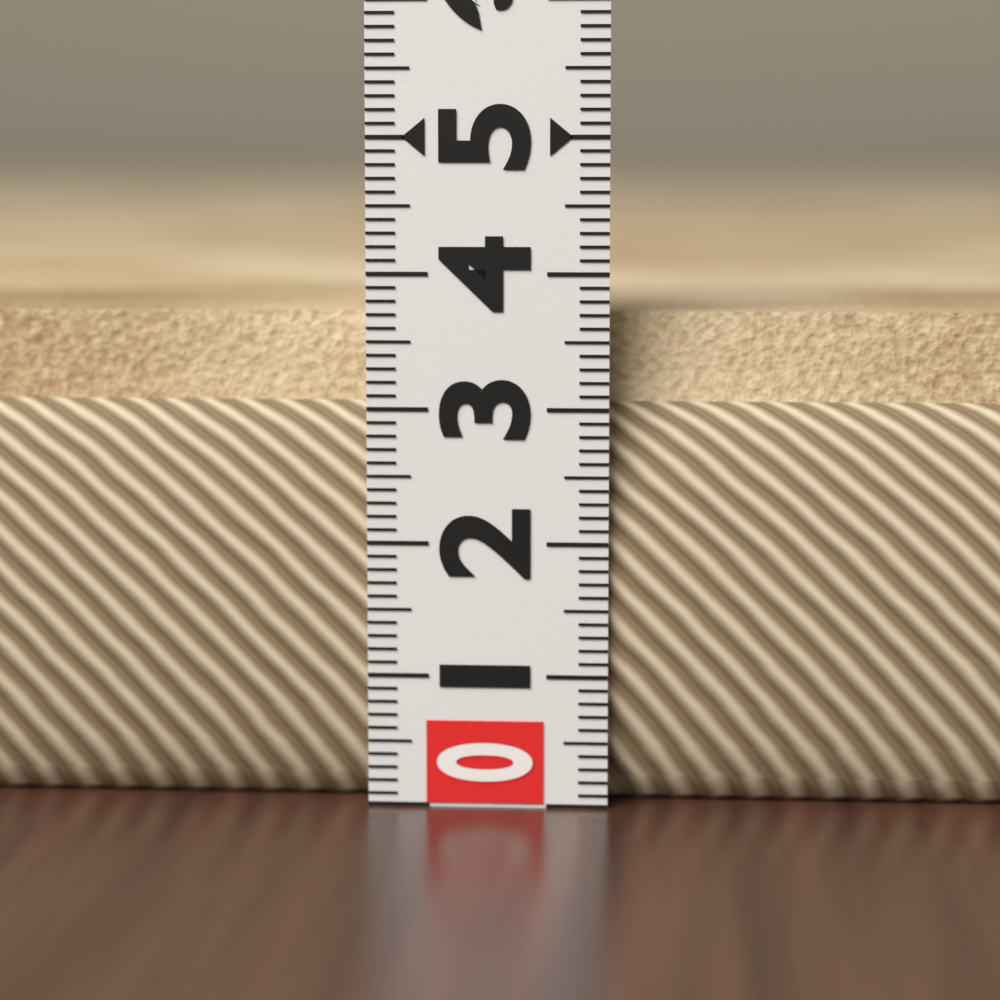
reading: 3.7 (no unit)
